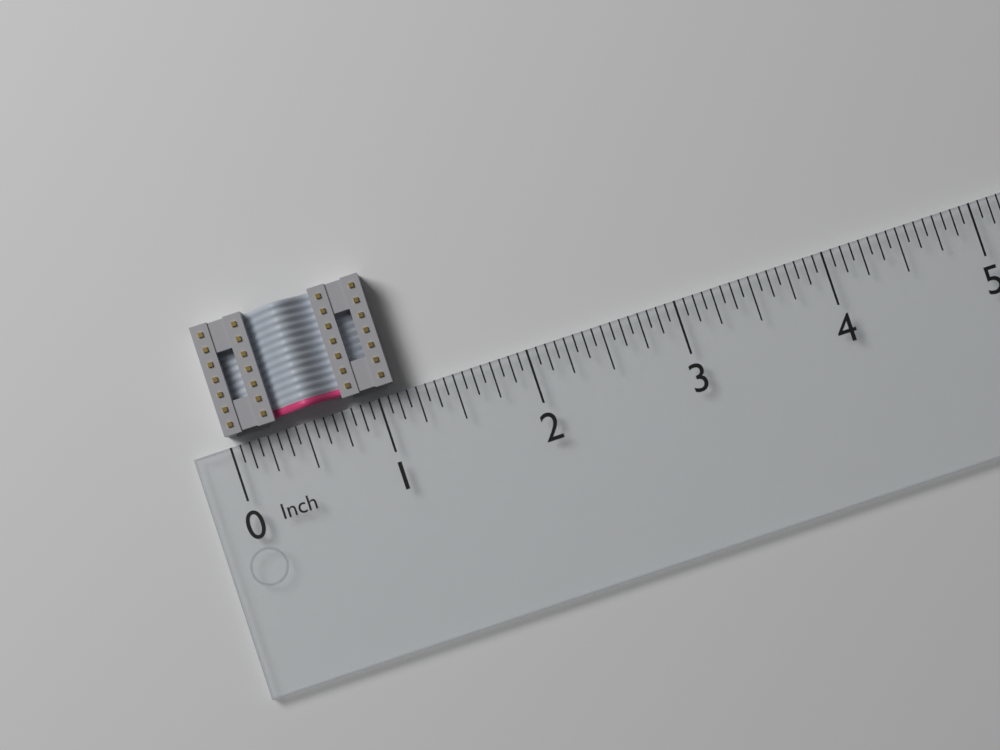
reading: 1.1250 in
